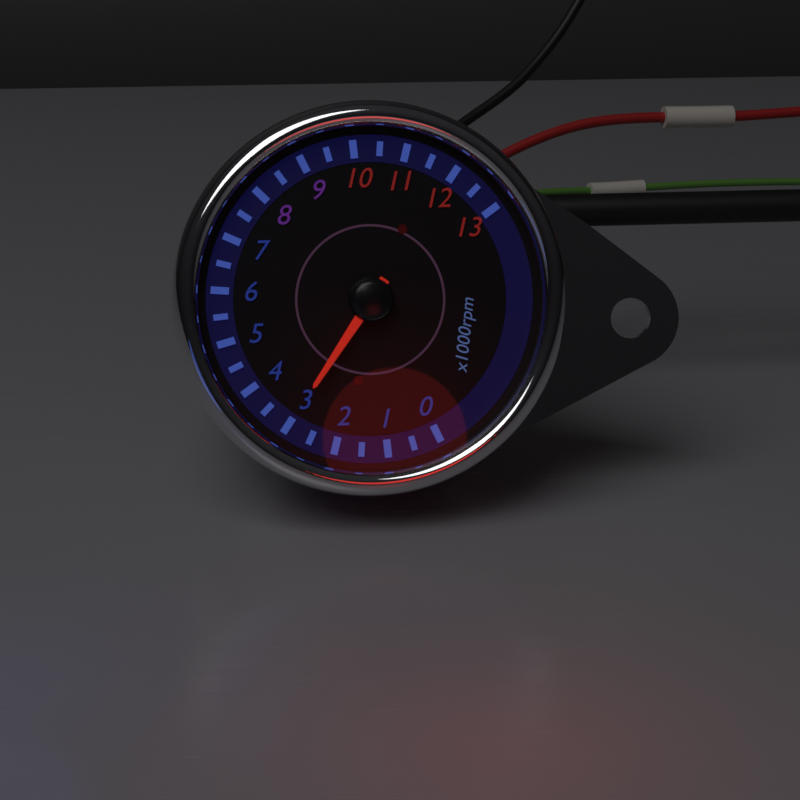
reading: 3000 rpm
